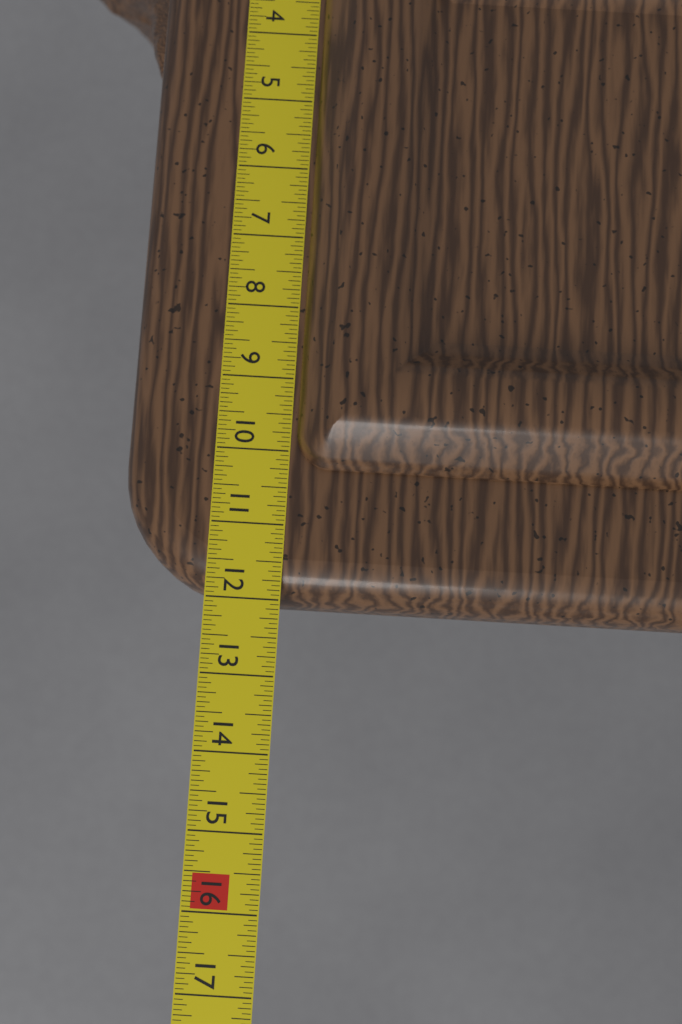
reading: 12.0000 in
